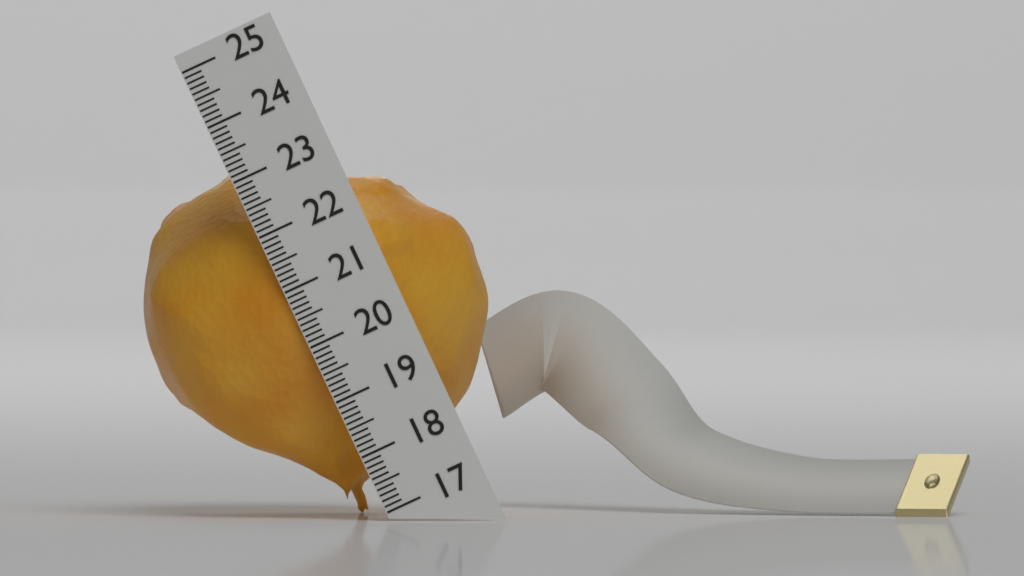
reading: 23.1 (no unit)
